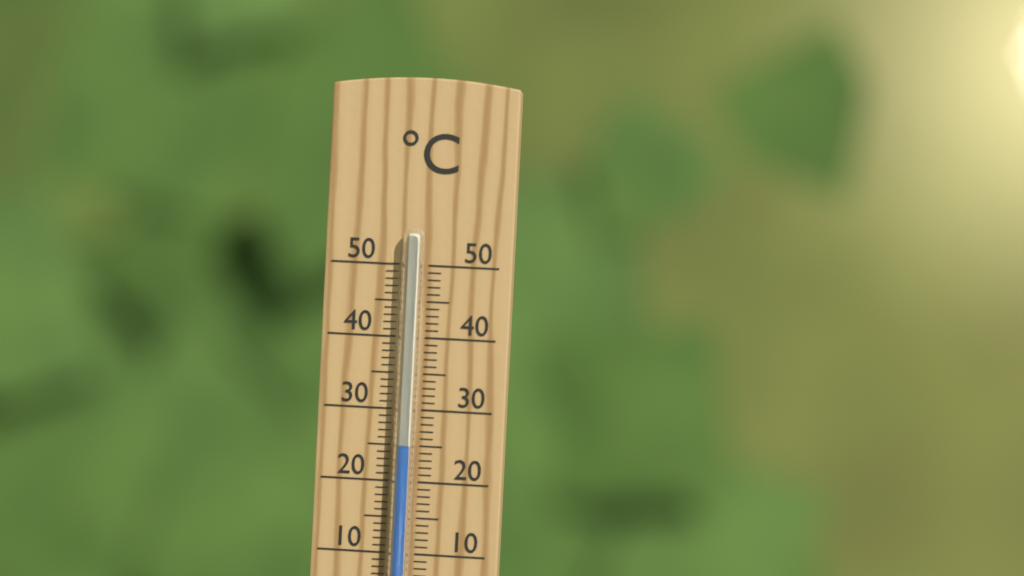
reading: 25 °C
